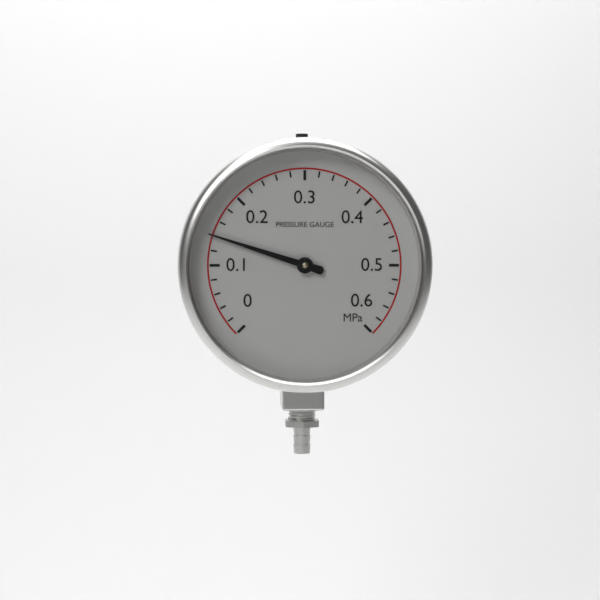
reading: 0.14 MPa
